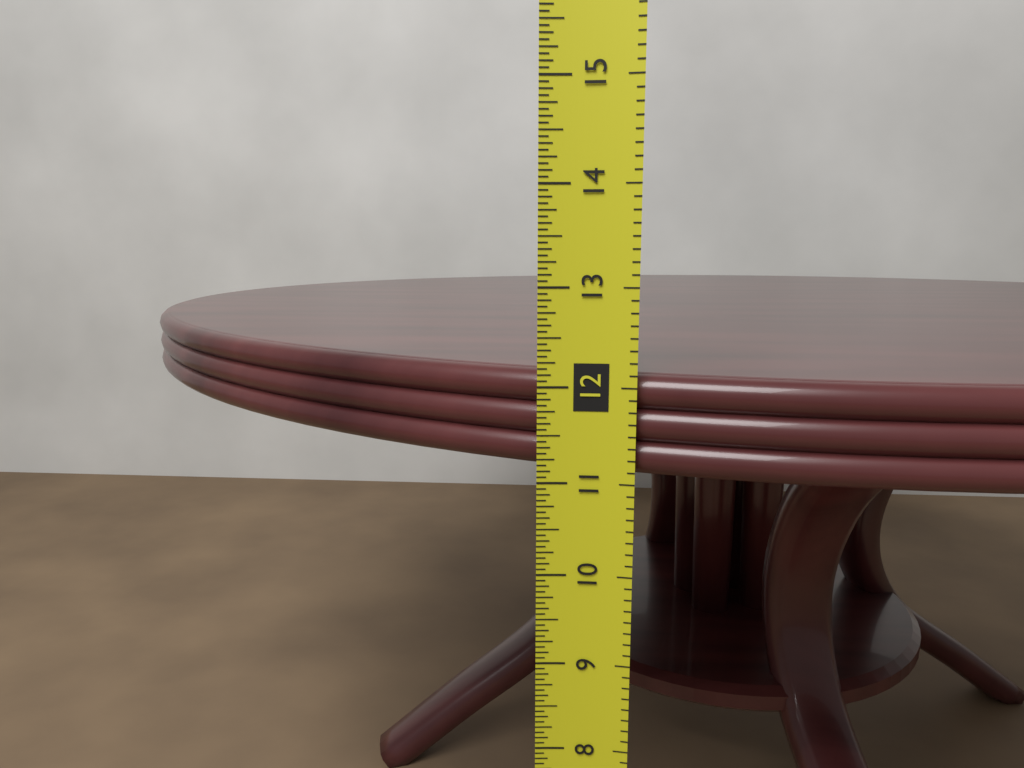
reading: 12.1250 in
